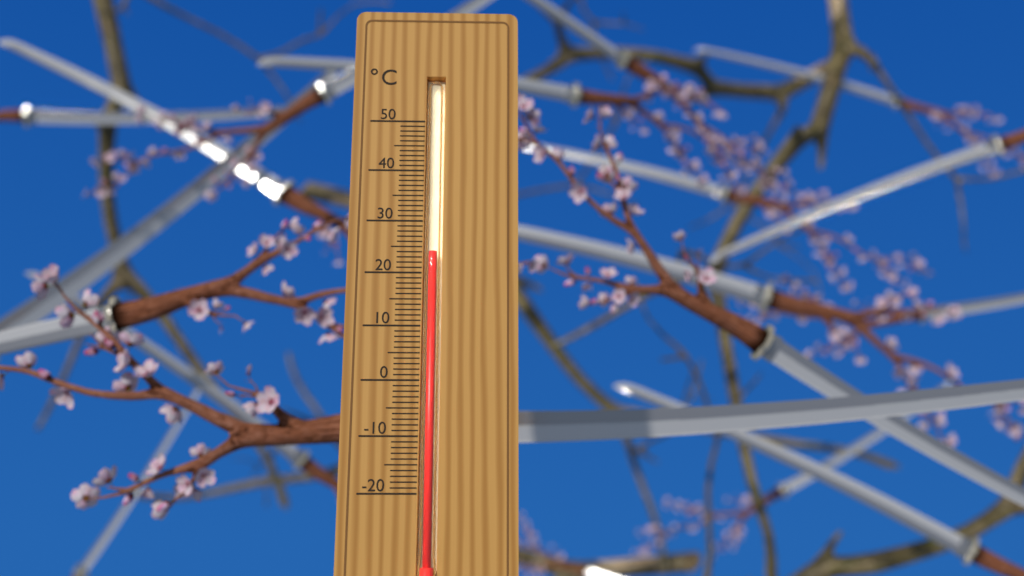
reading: 24 °C
